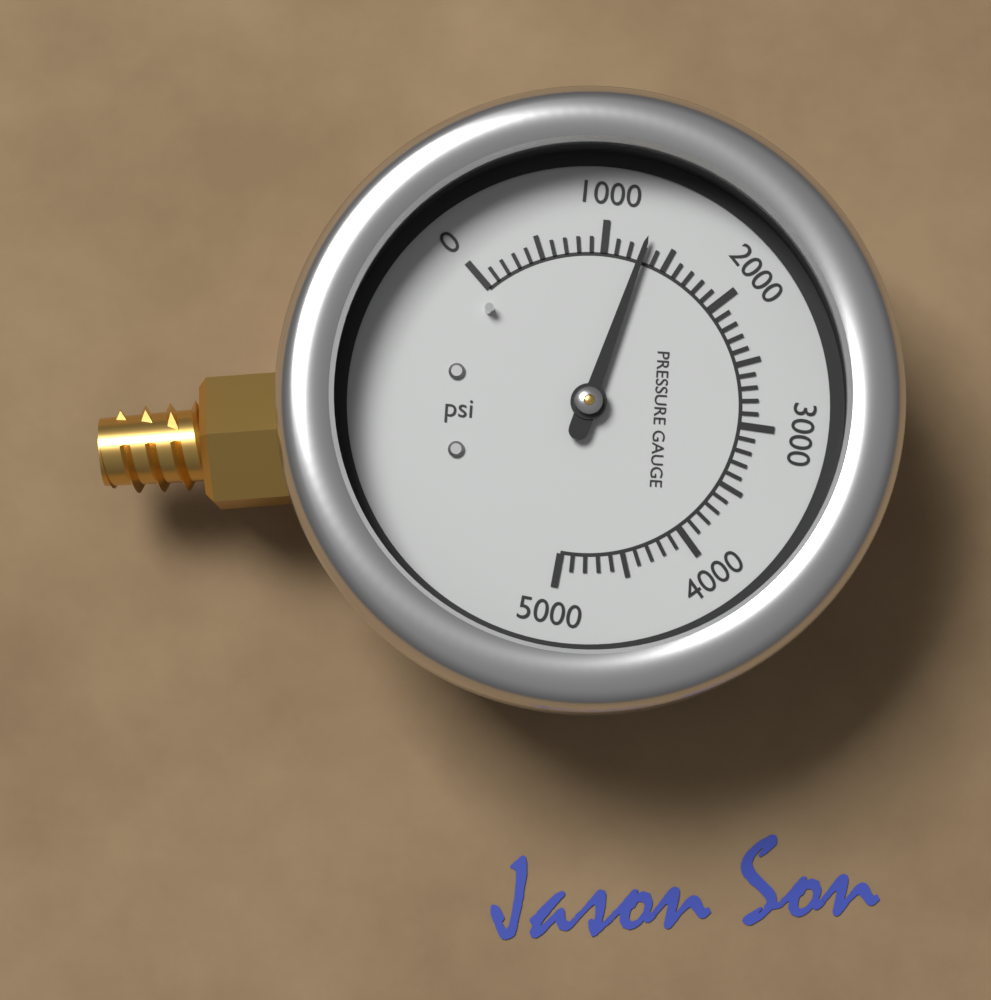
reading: 1300 psi
